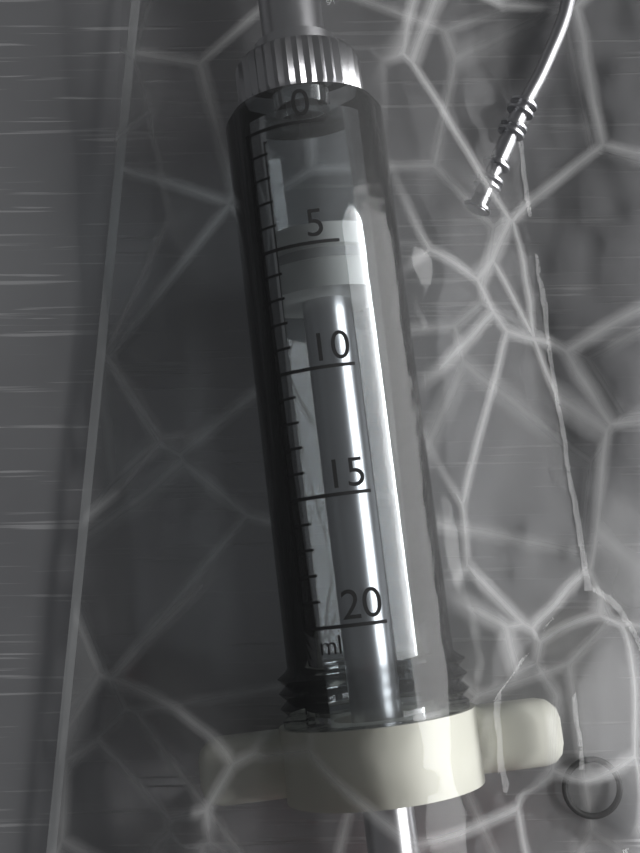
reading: 4 ml
